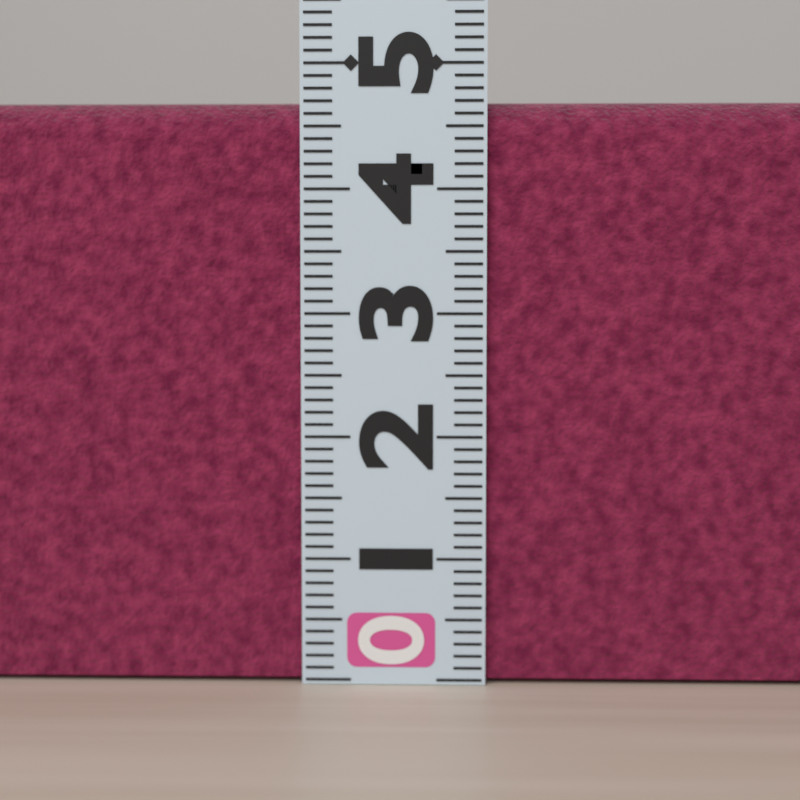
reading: 4.7 (no unit)
